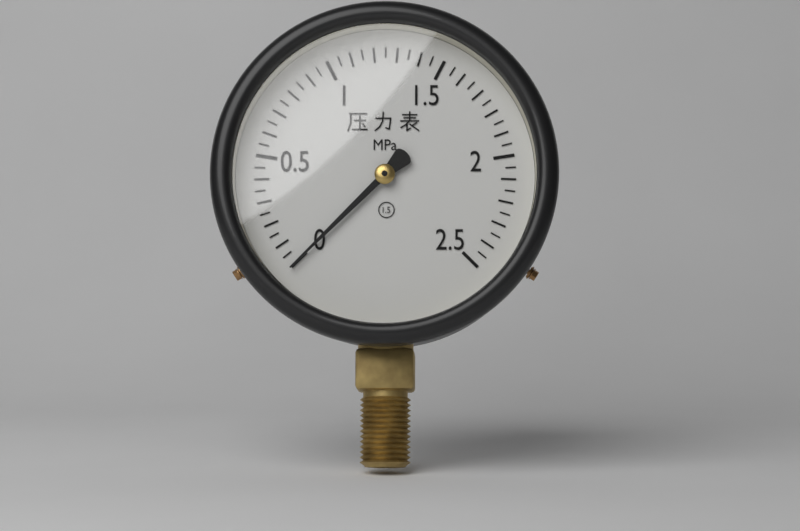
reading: 0.00 MPa
